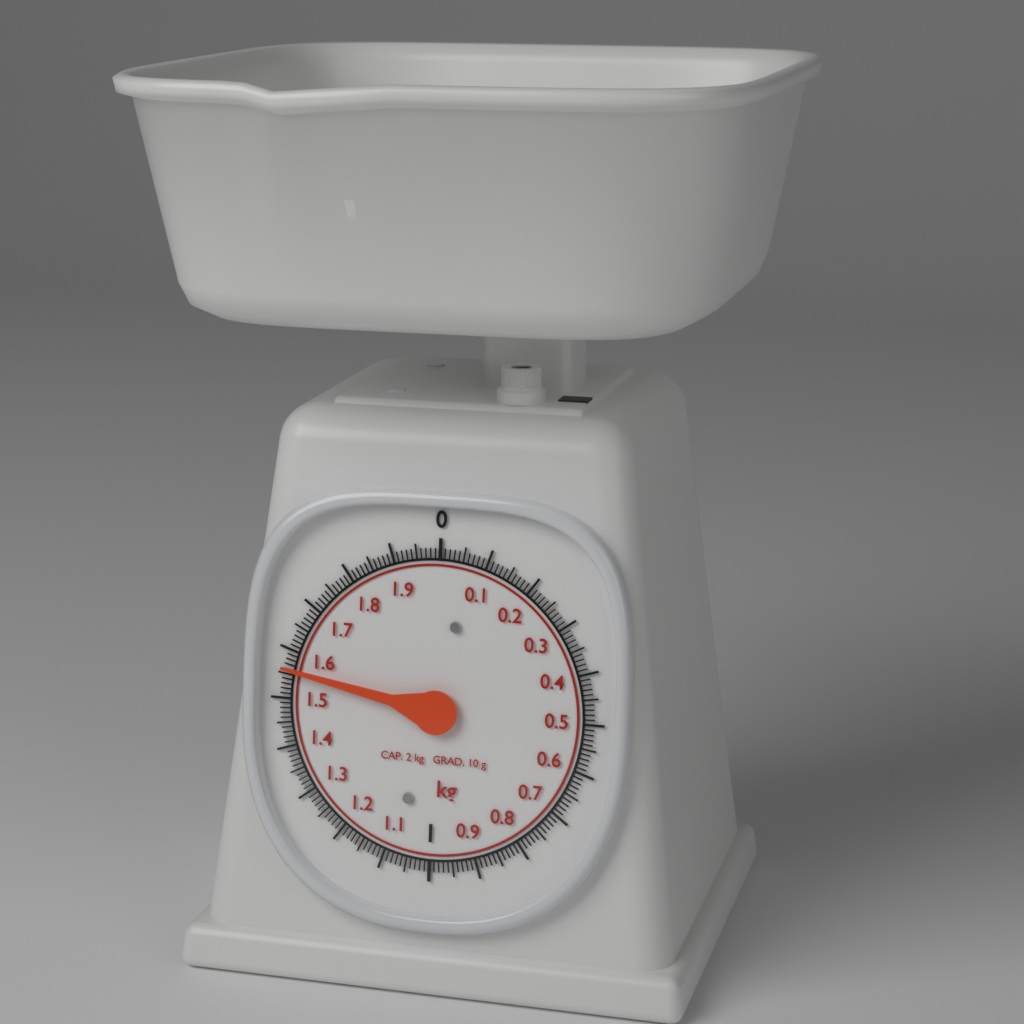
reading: 1.56 kg
